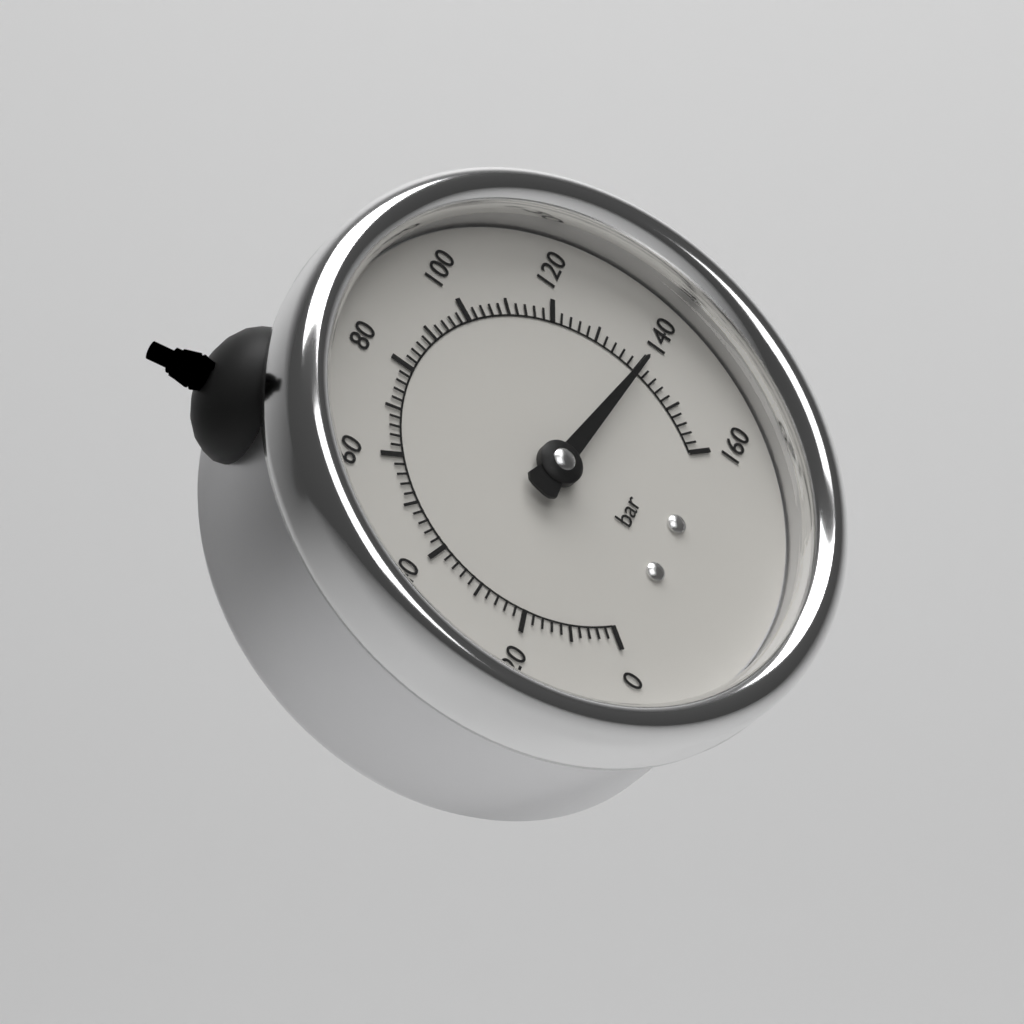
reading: 140 bar
